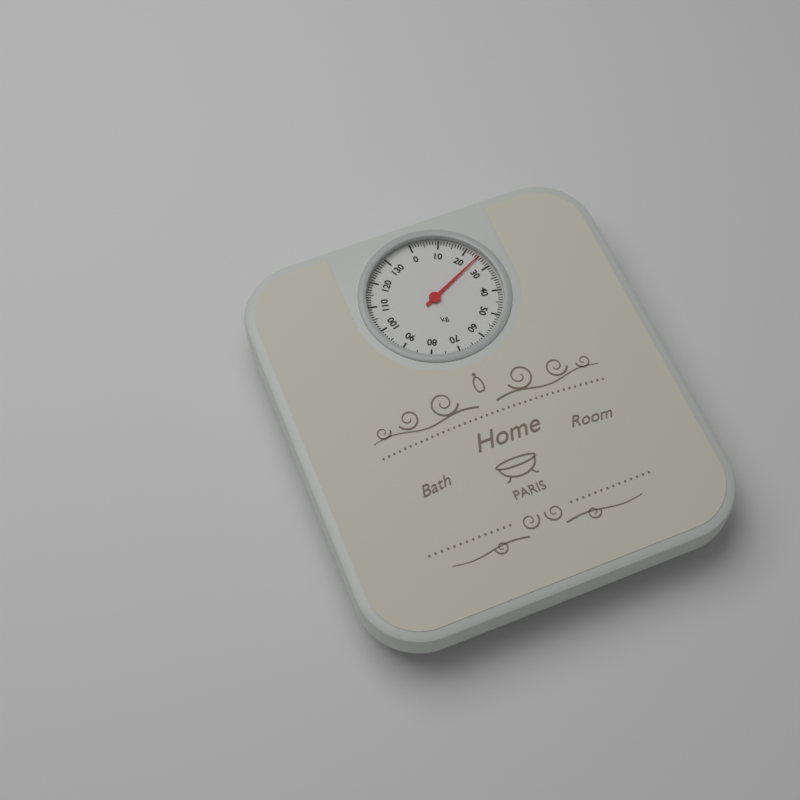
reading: 25 kg
